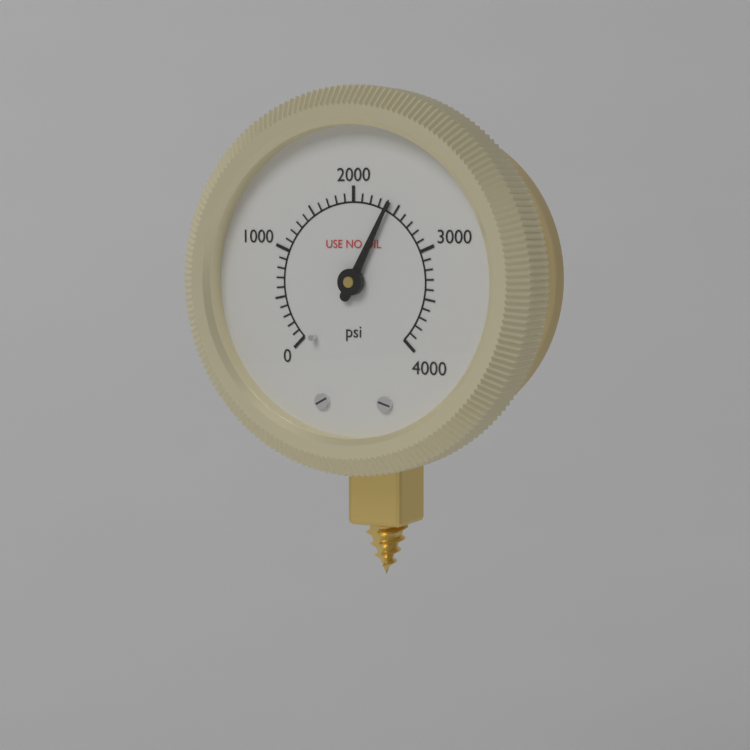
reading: 2400 psi
